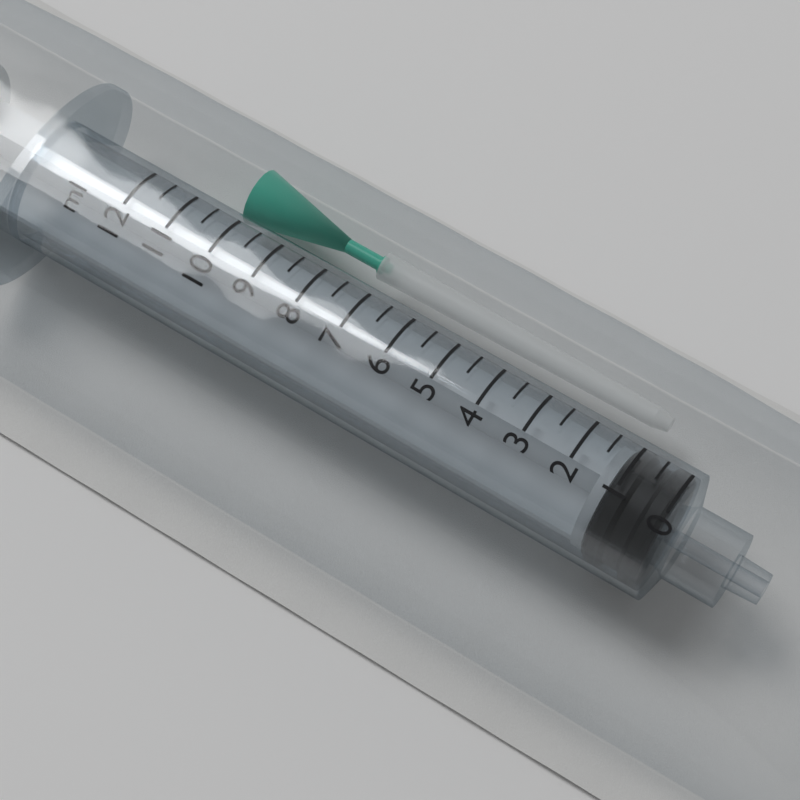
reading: 0.0 ml
